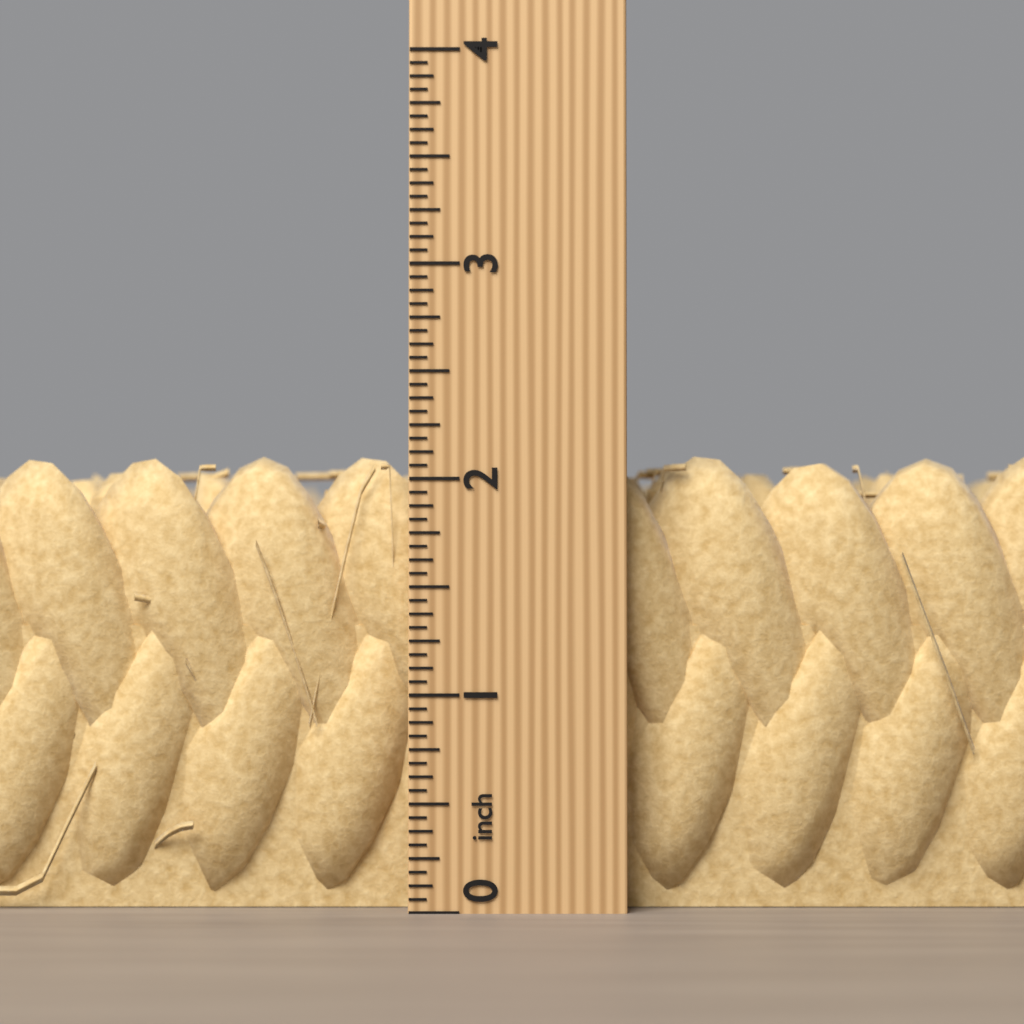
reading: 2.1250 inch
